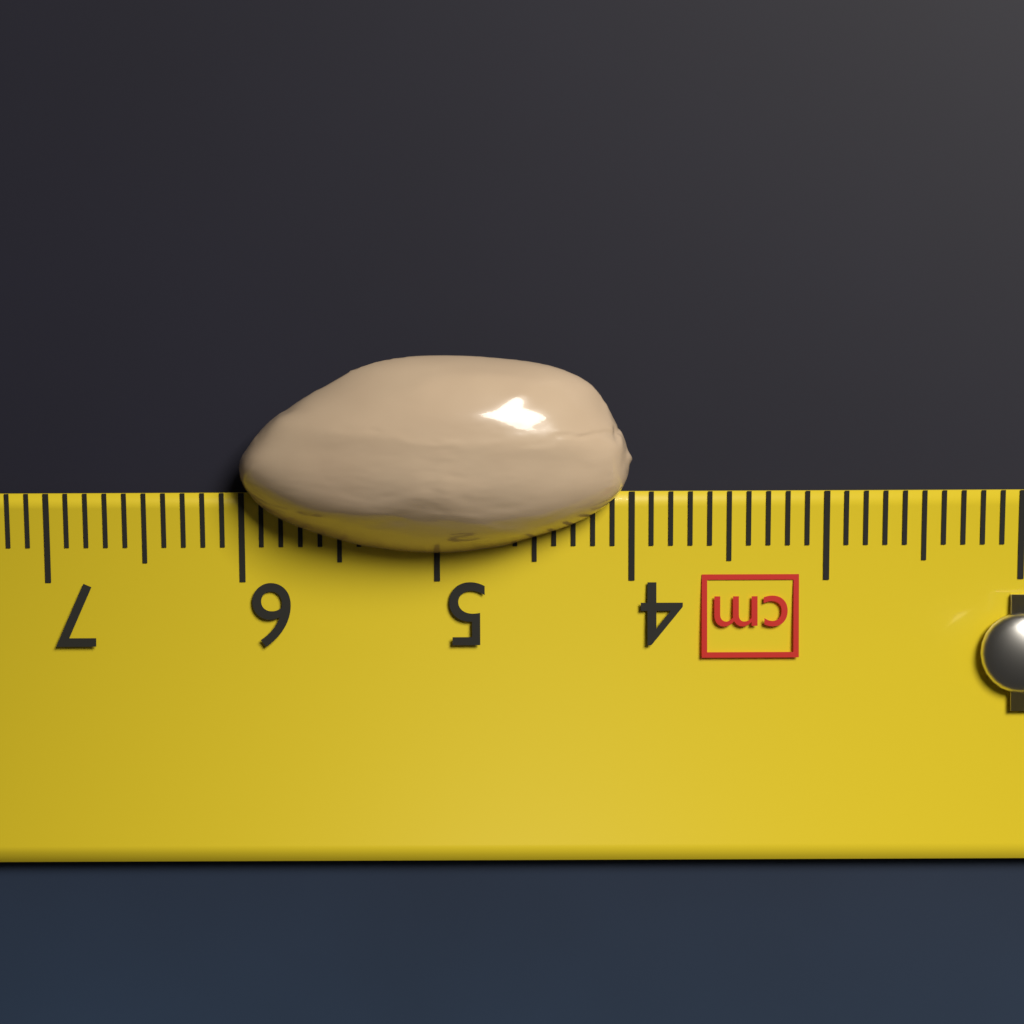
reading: 6.0 cm
